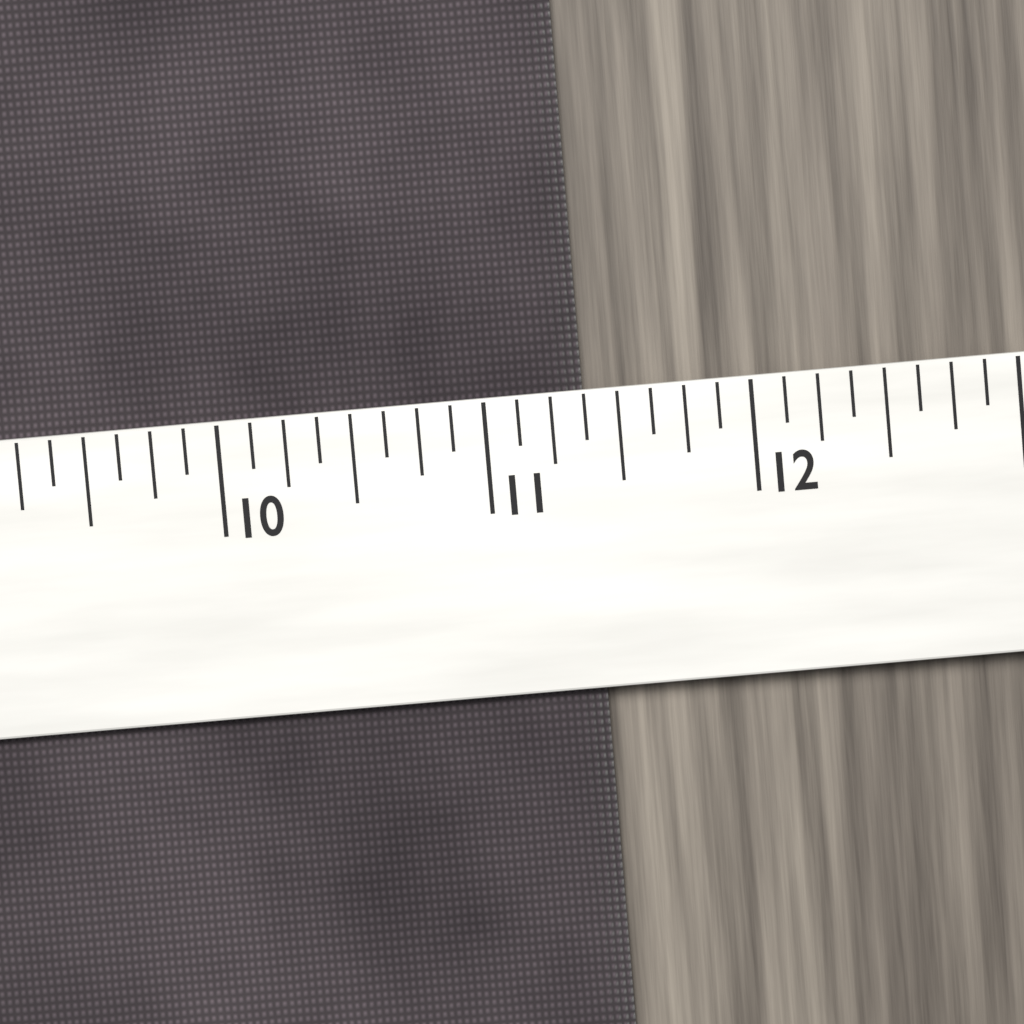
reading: 11.375 (no unit)
